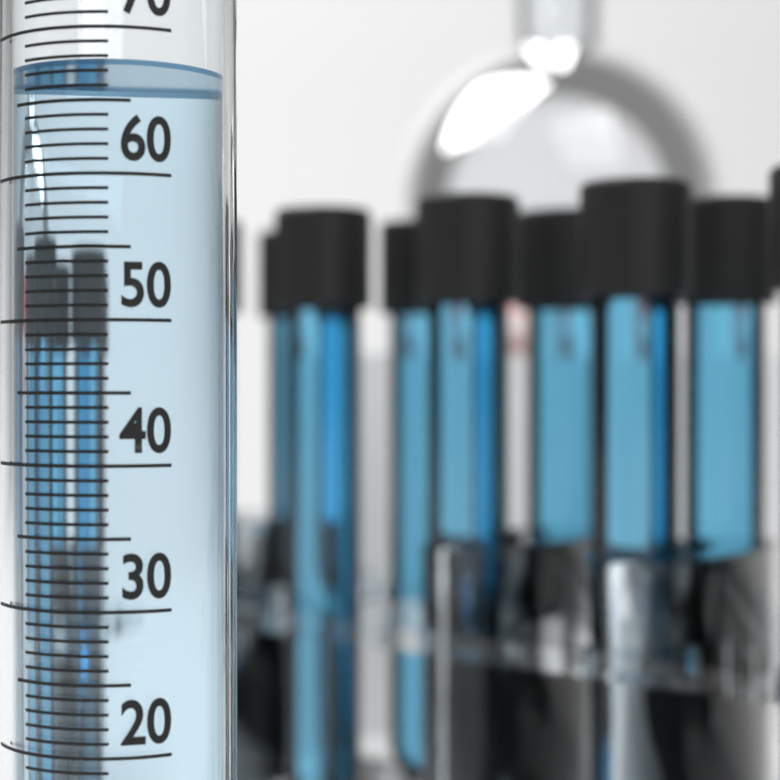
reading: 68 ml
